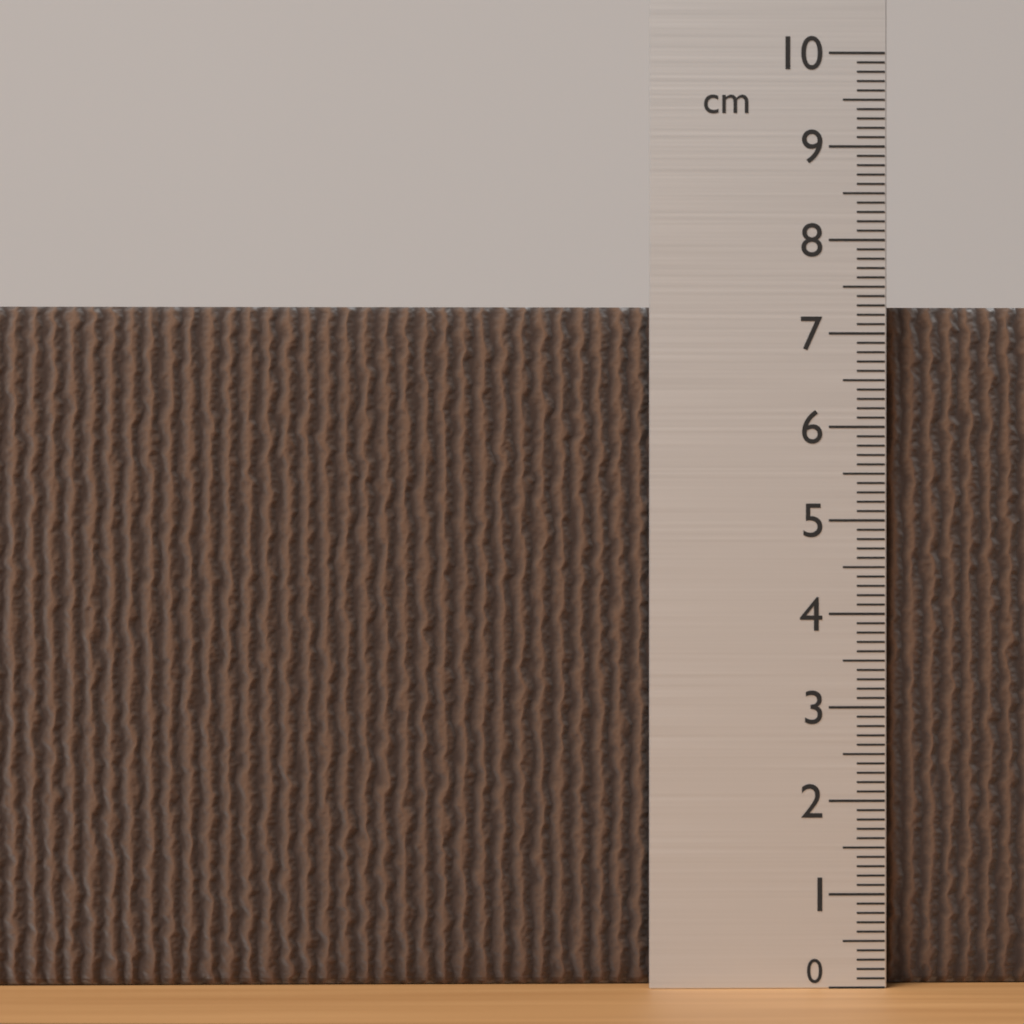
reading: 7.3 cm
